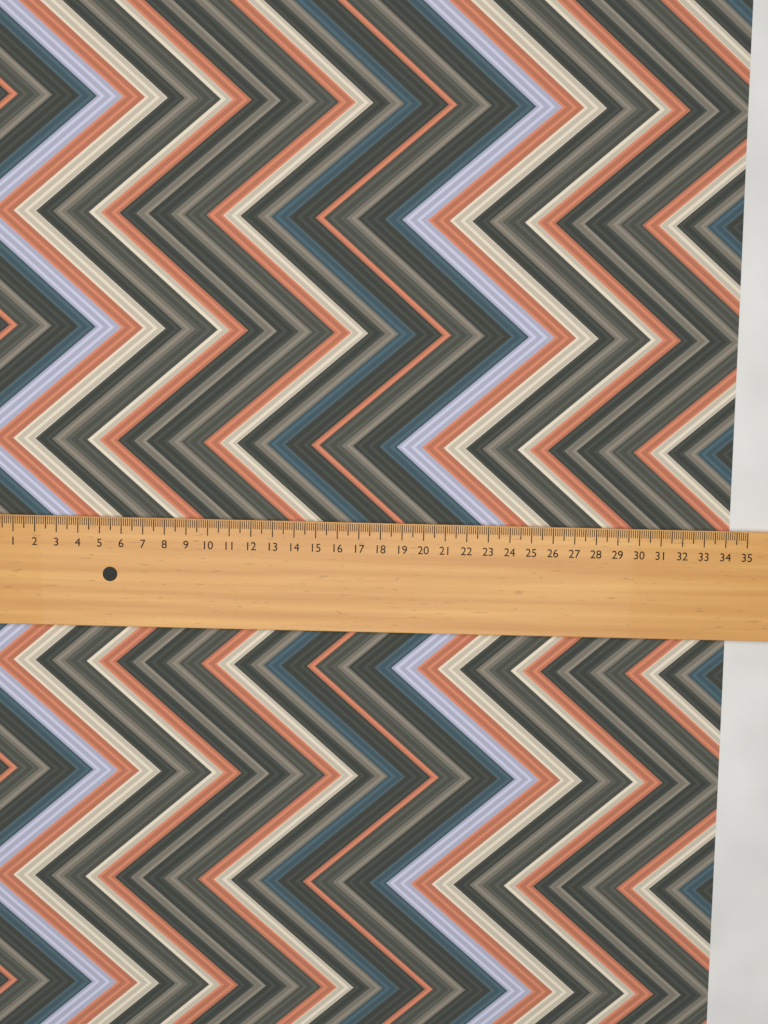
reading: 34.3 (no unit)
